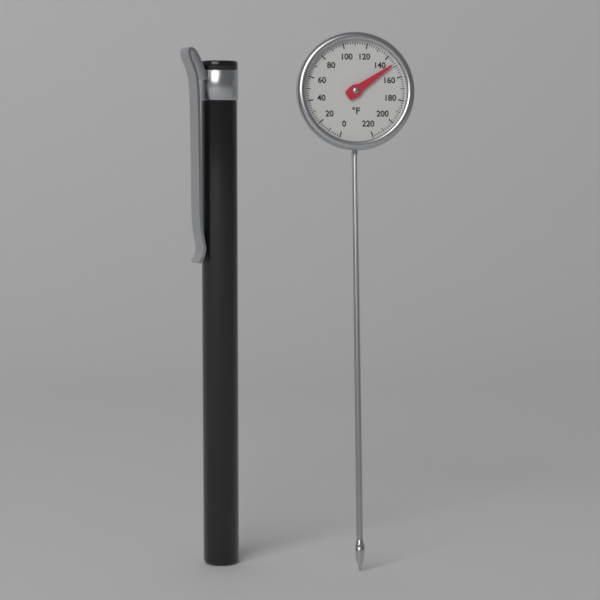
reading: 148 °F
